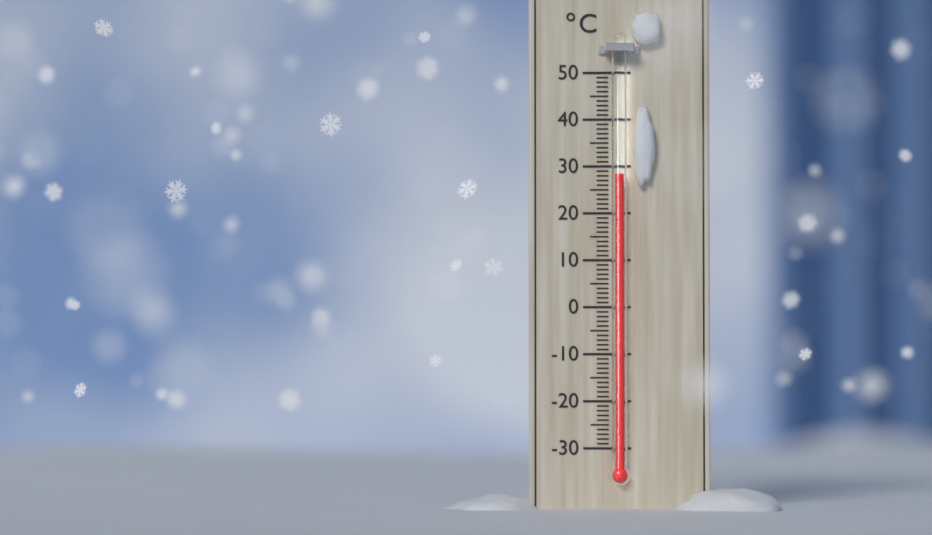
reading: 28 °C
